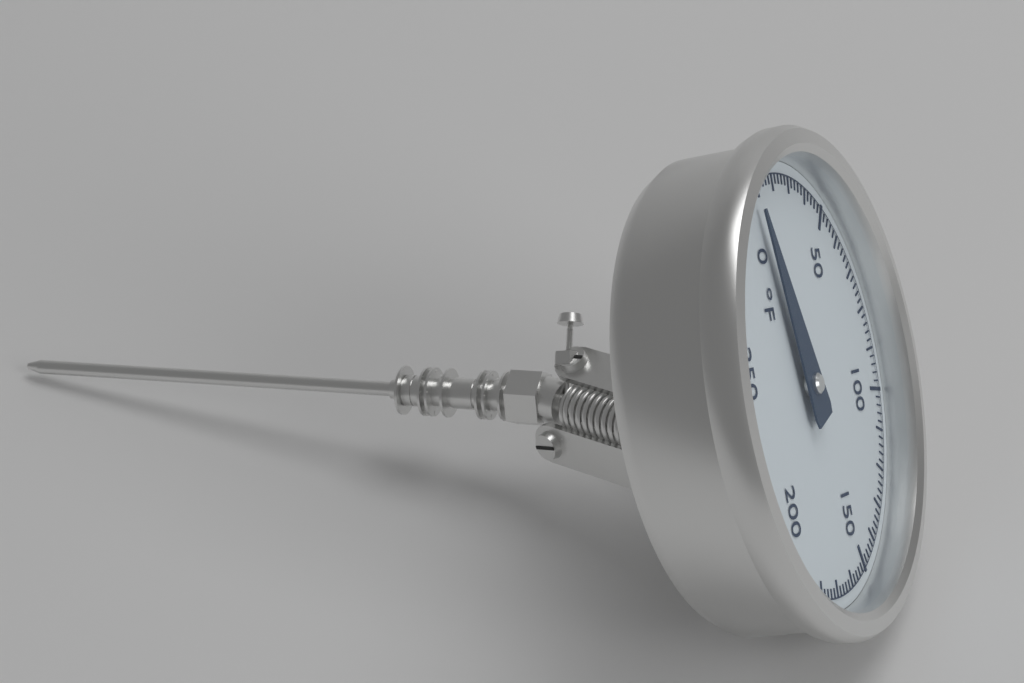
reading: 6 °F
